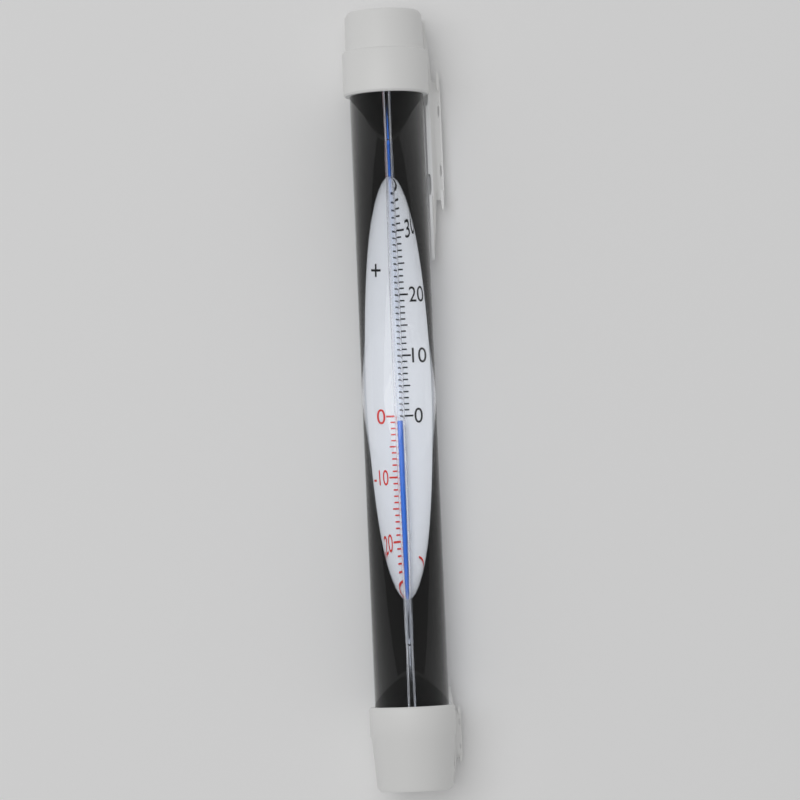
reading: -1 °C
